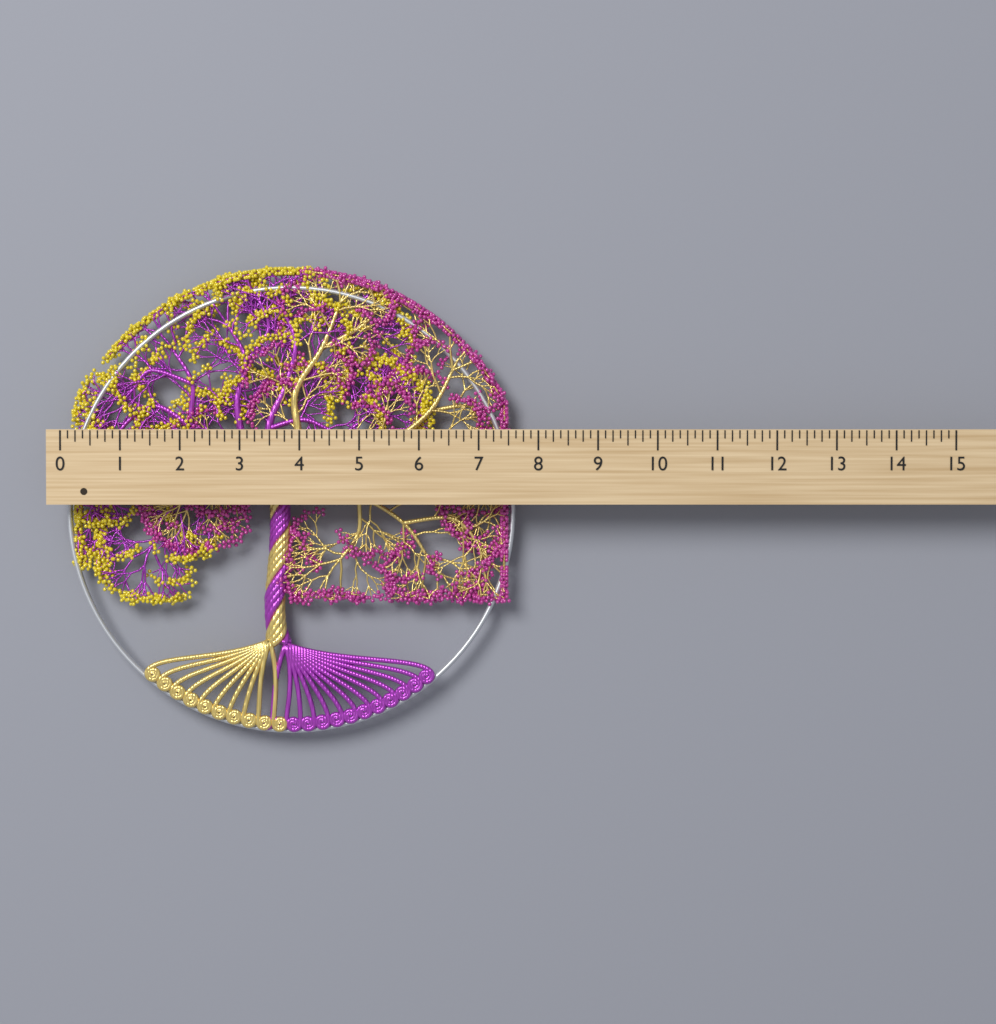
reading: 7.625 (no unit)
